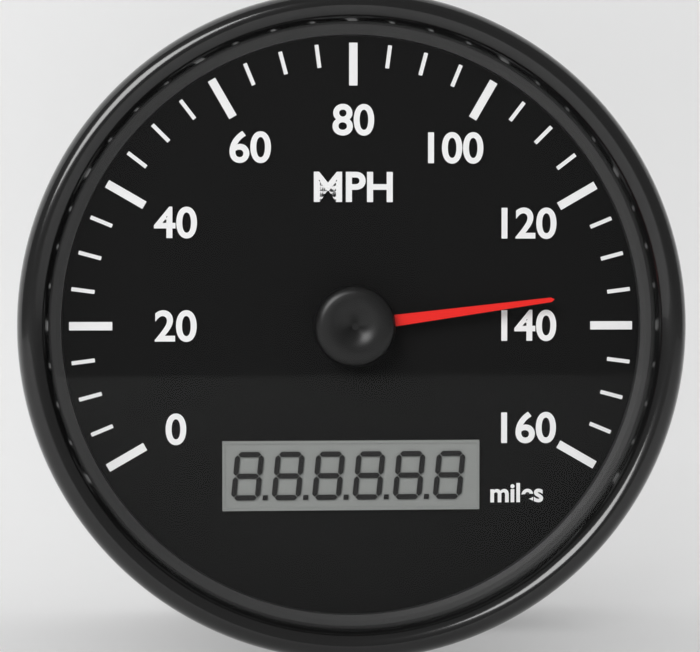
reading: 135 mph
